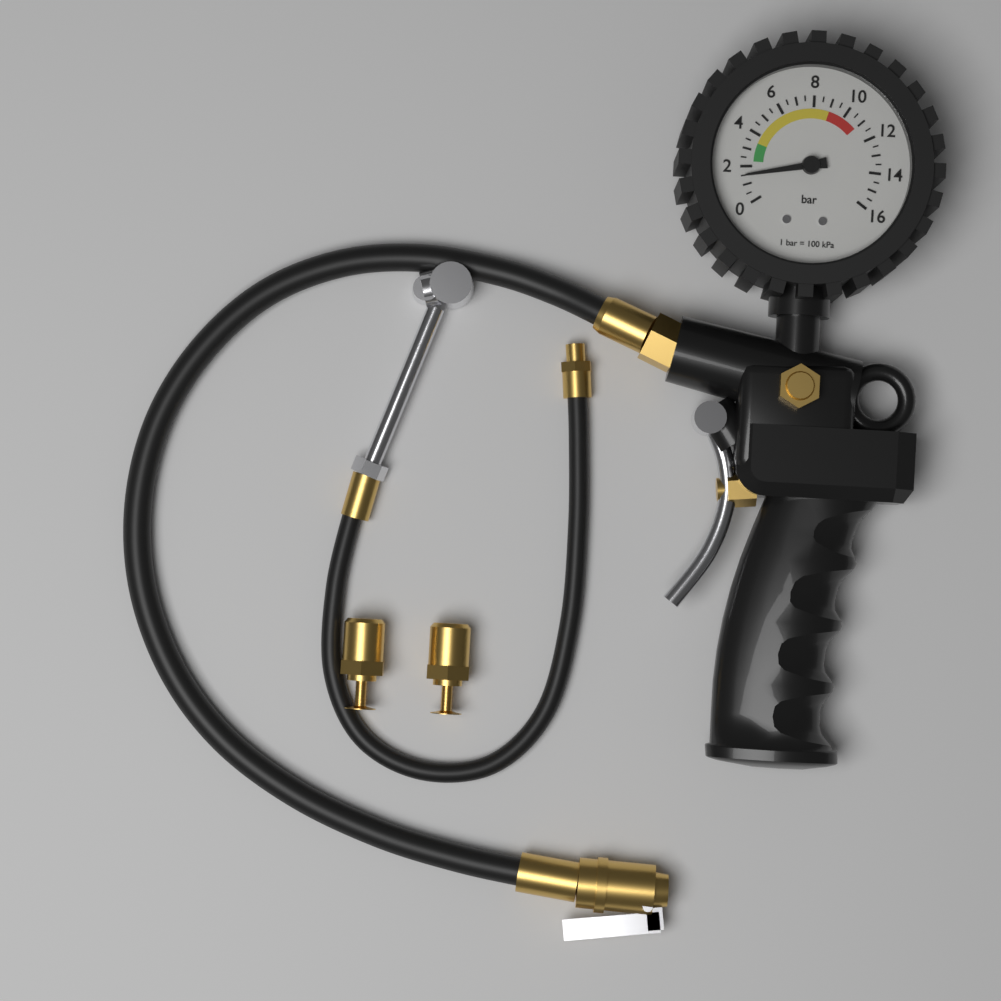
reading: 1.5 bar
